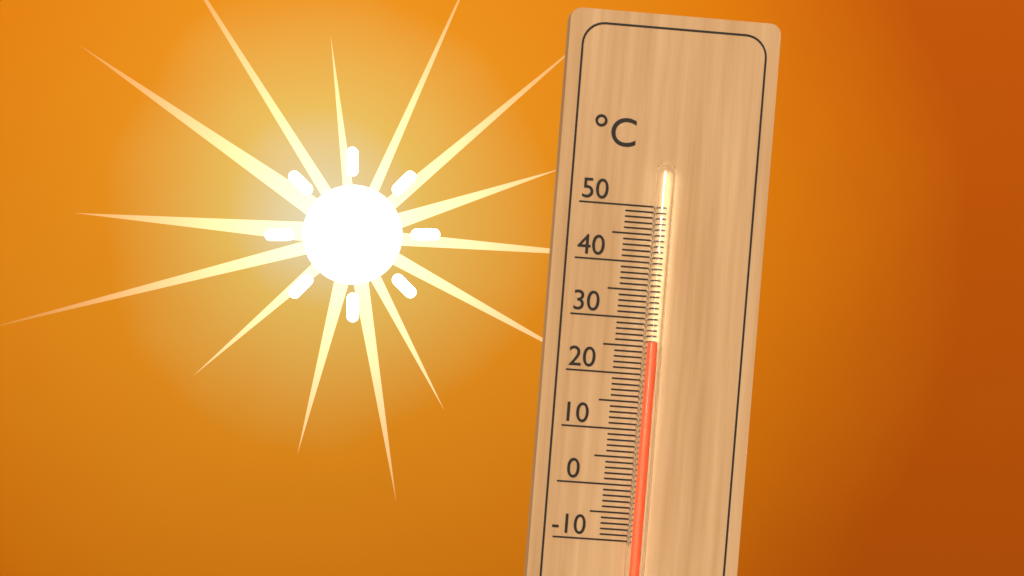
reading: 26 °C
